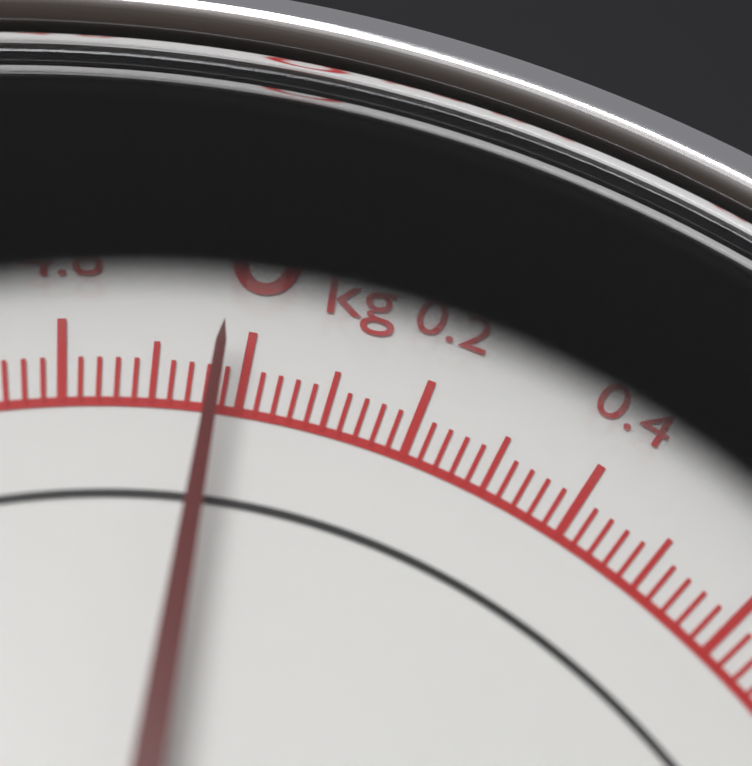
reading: 4.97 kg
